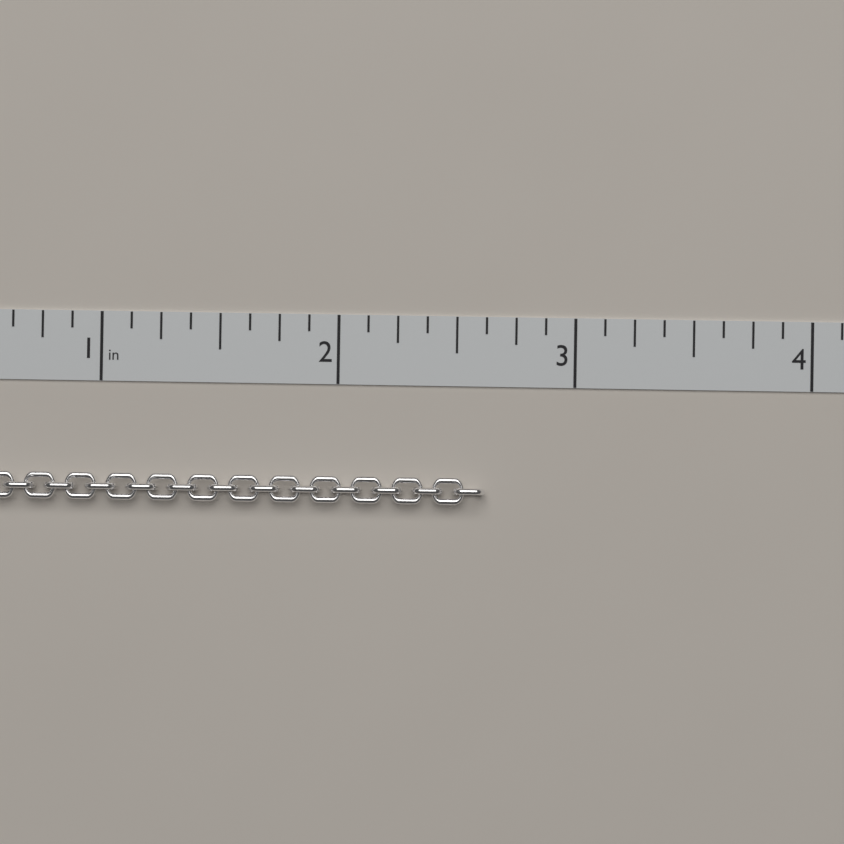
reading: 2.625 in
